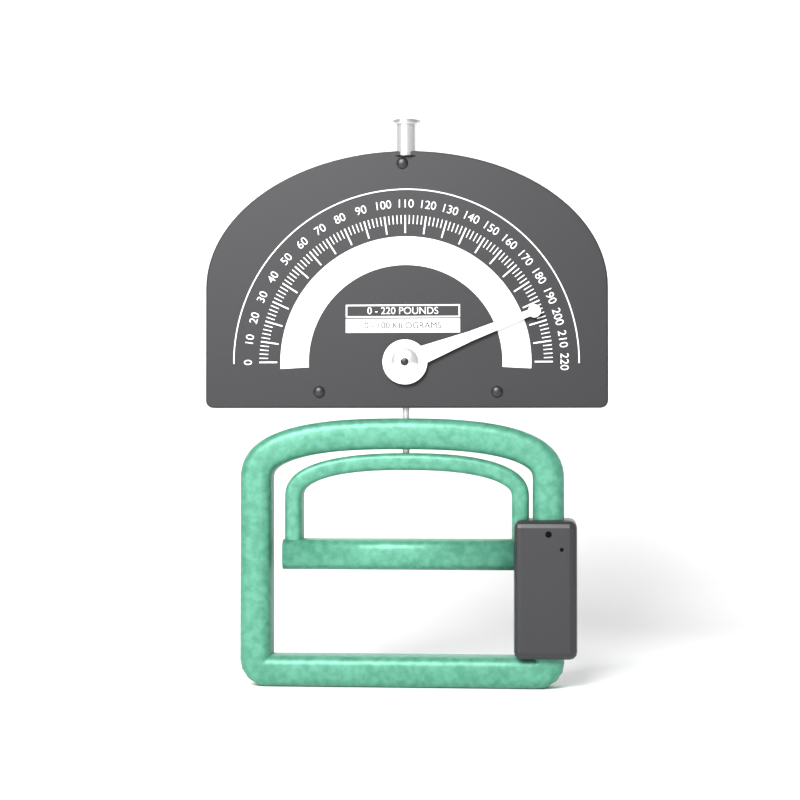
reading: 194 lb
